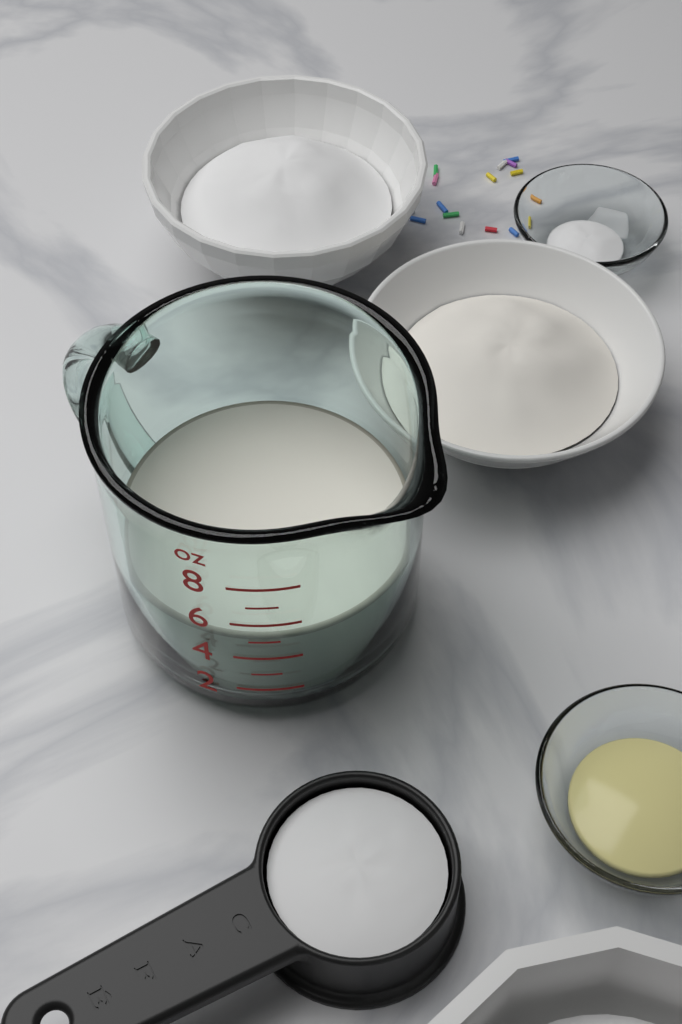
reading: 5 oz
